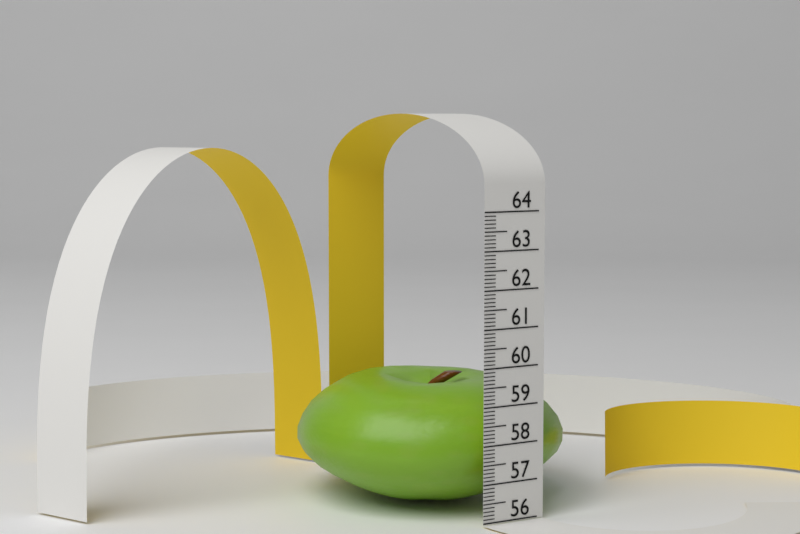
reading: 59.4 (no unit)
